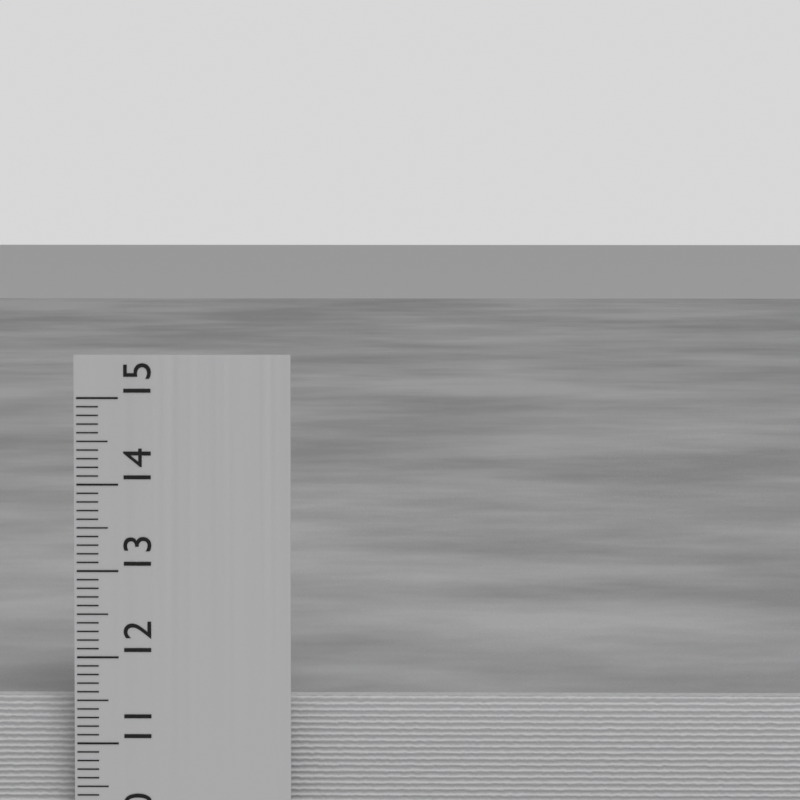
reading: 11.5 cm
